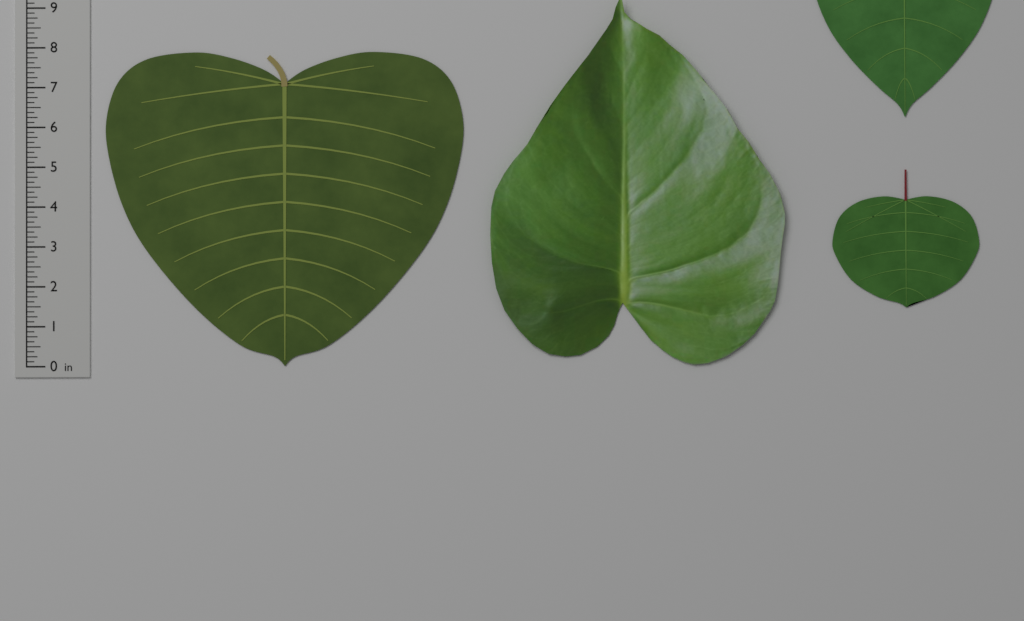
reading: 7.875 in
